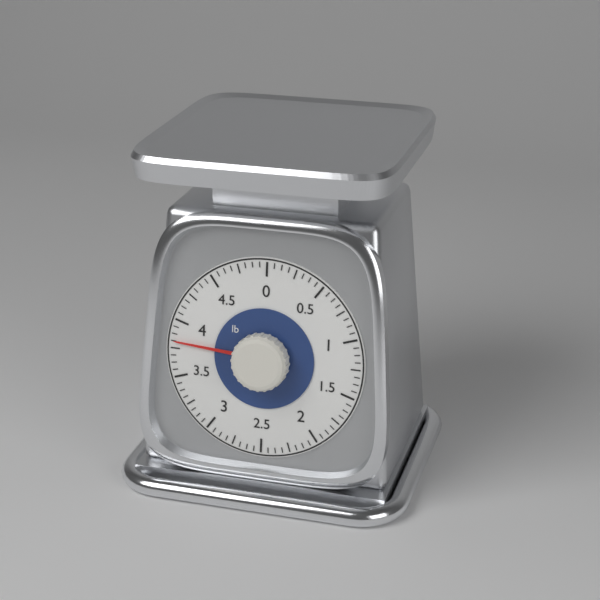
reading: 3.8125 lb
